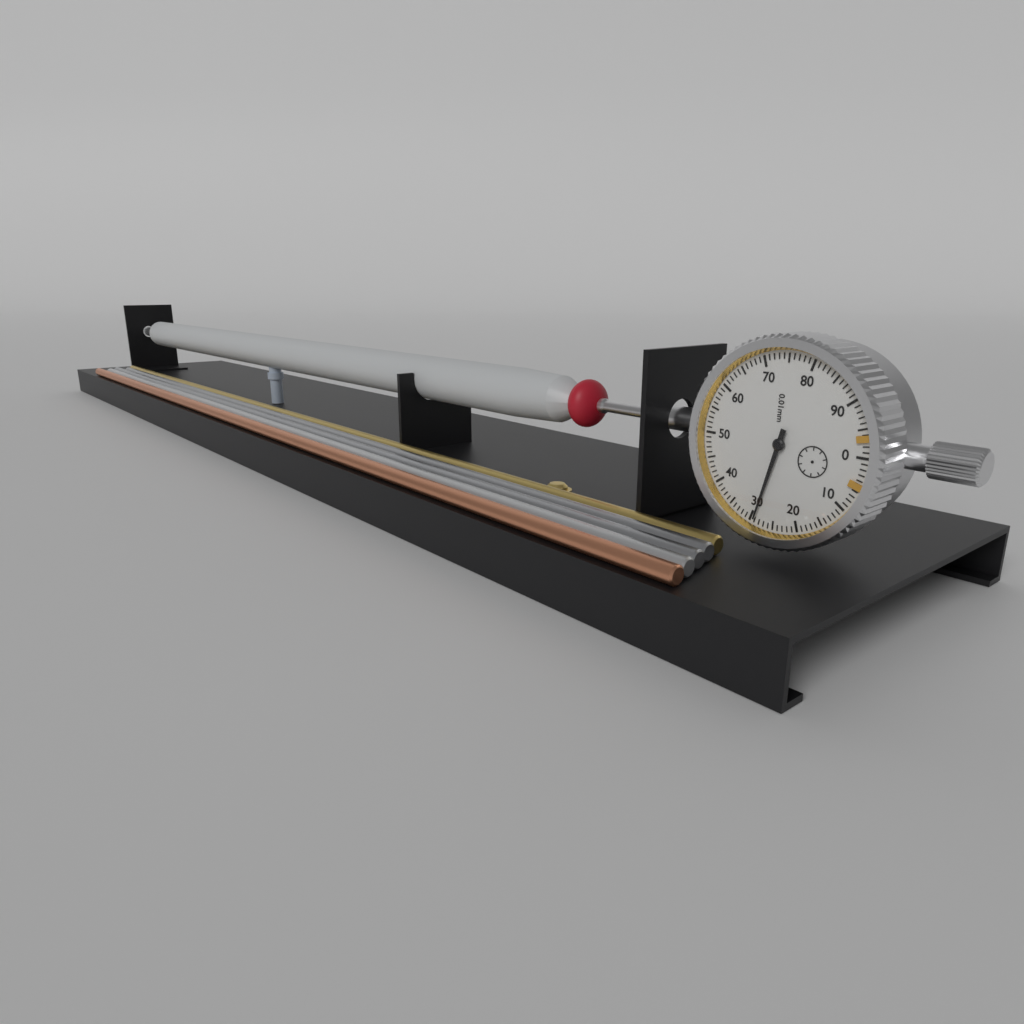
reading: 0.29 mm
